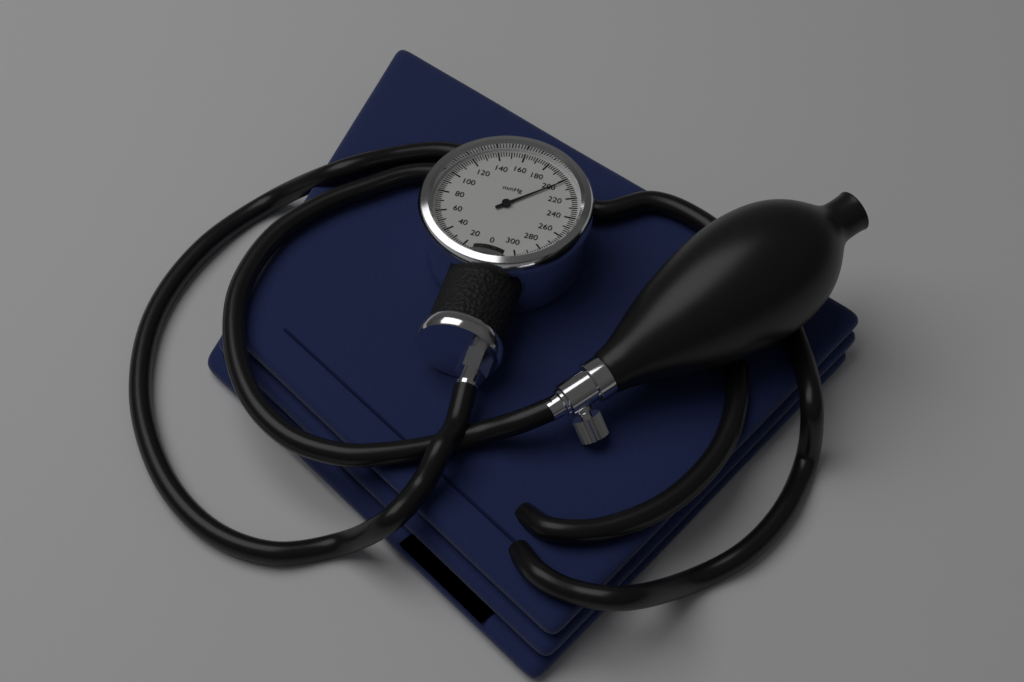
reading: 202 mmHg
